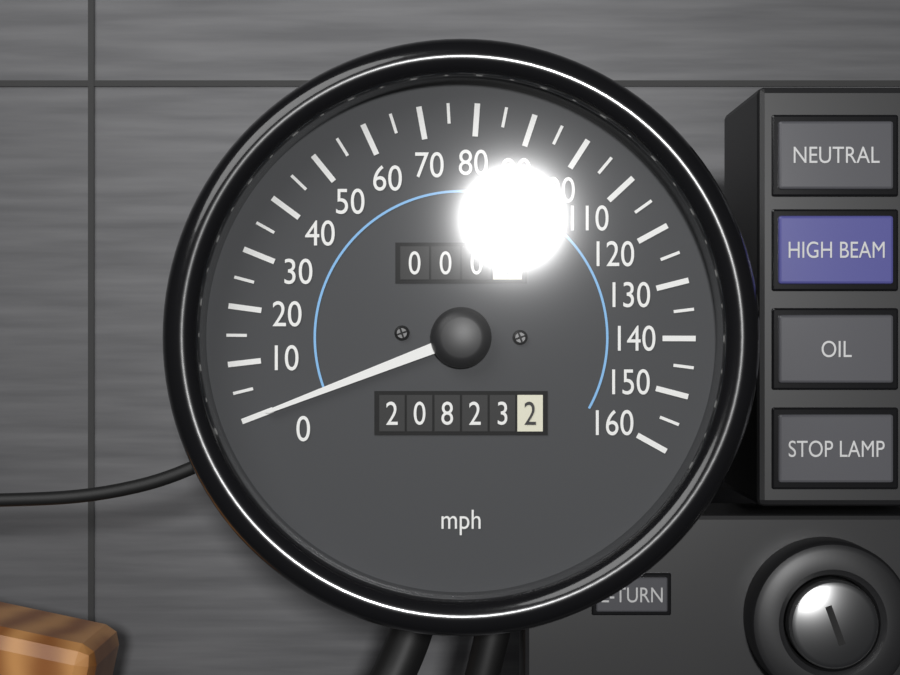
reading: 0 mph
